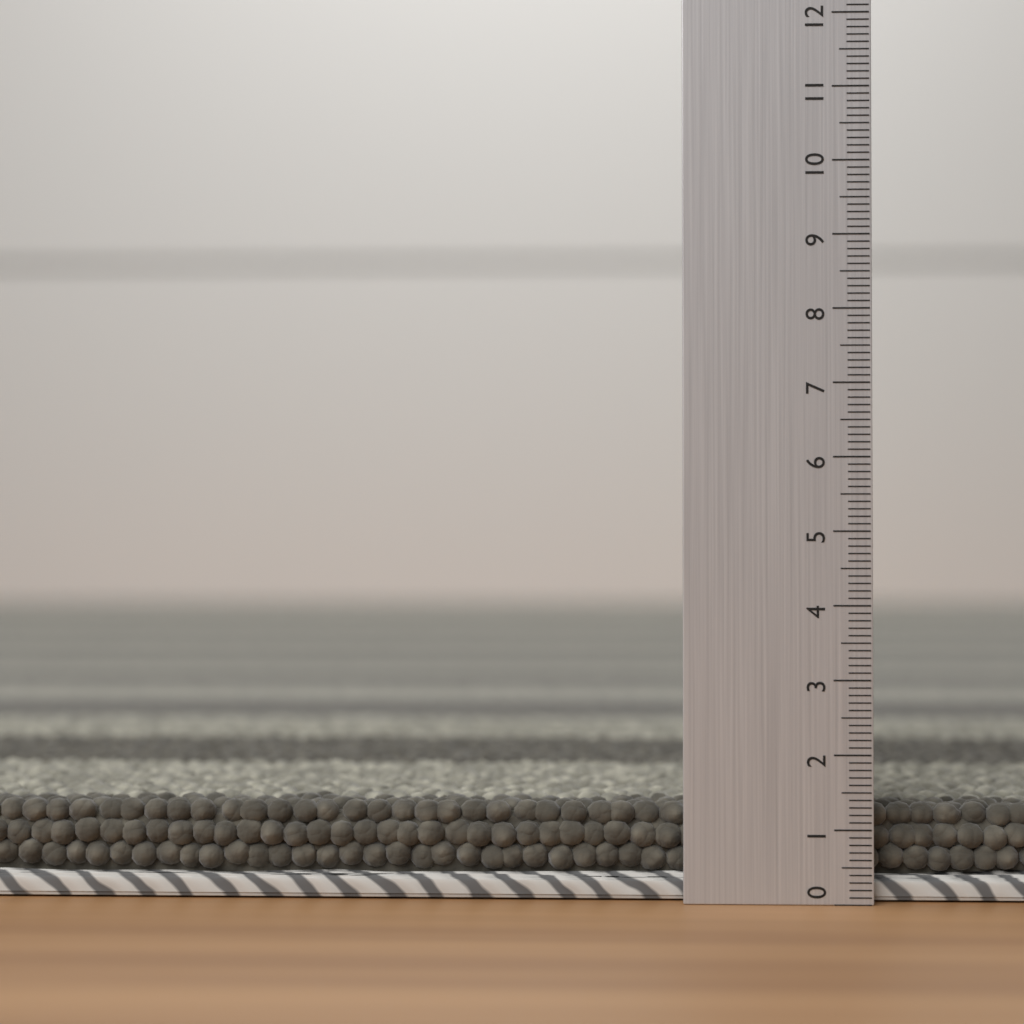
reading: 1.3 (no unit)
